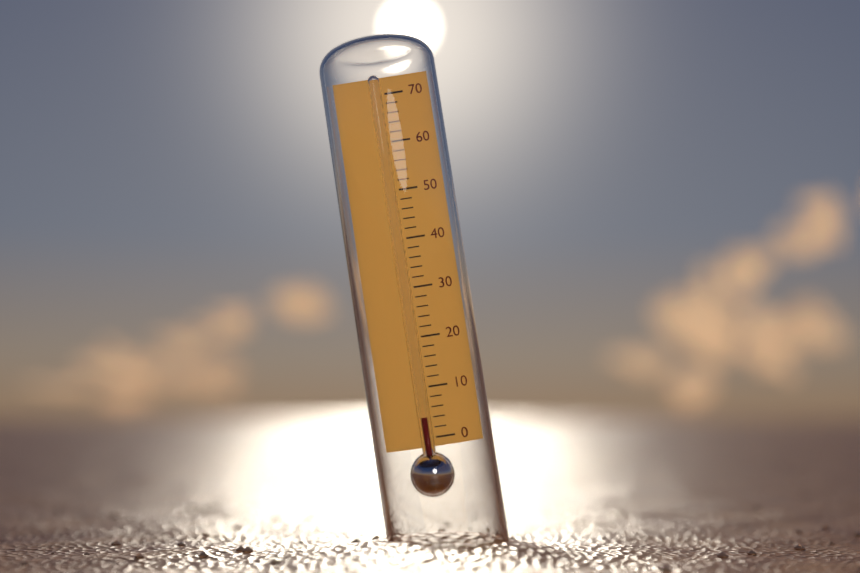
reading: 4 (no unit)
